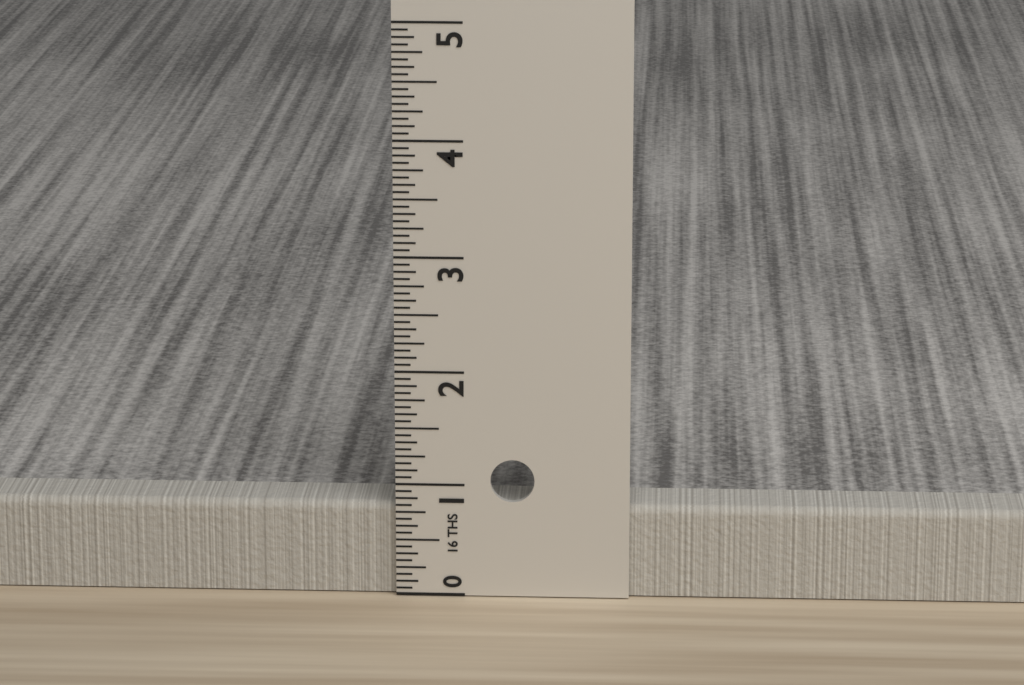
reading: 0.8125 in
